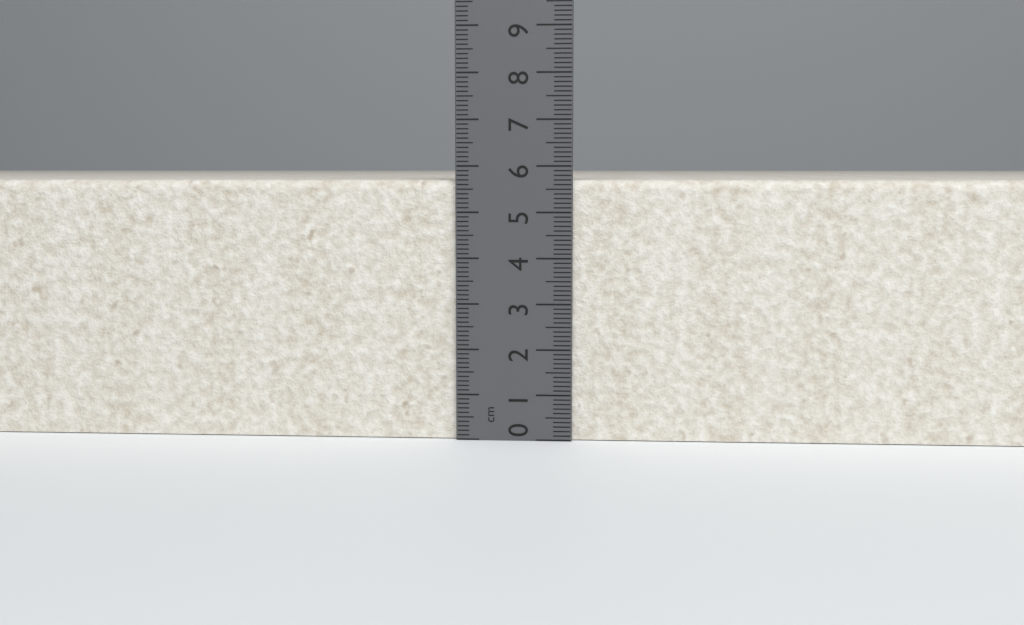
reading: 5.7 cm
